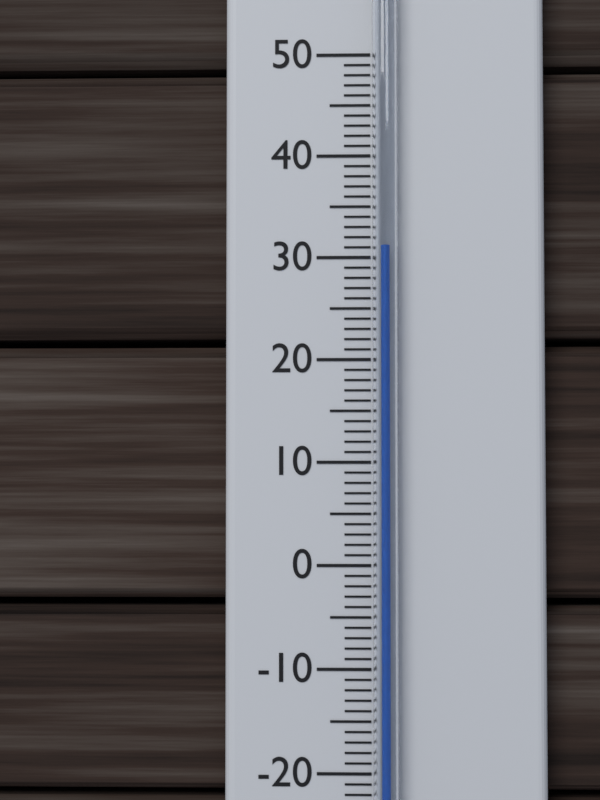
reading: 31 °C
